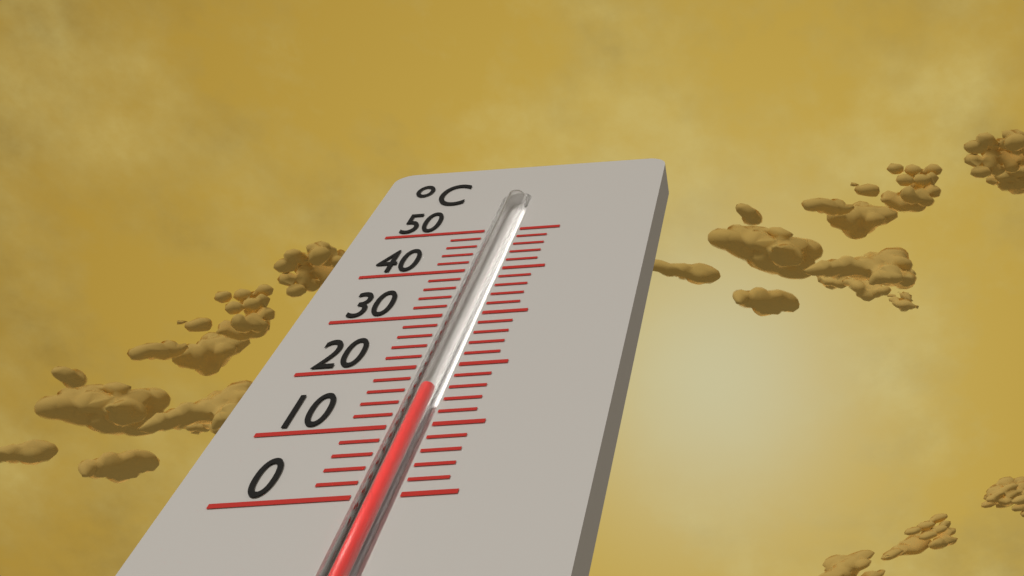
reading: 16 °C
